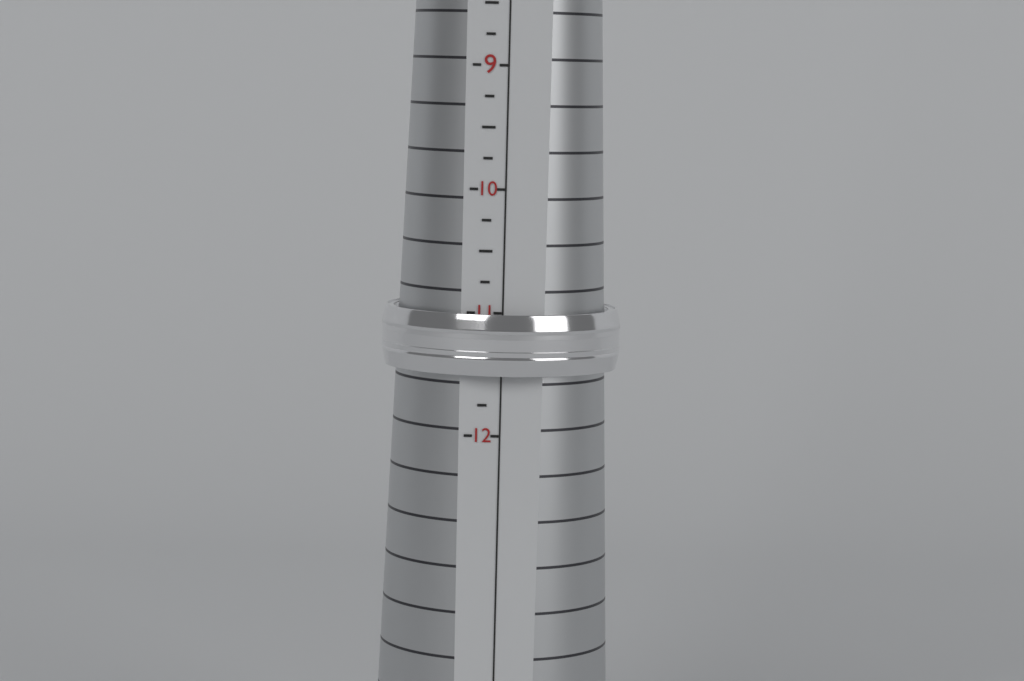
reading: 11.50 (no unit)
